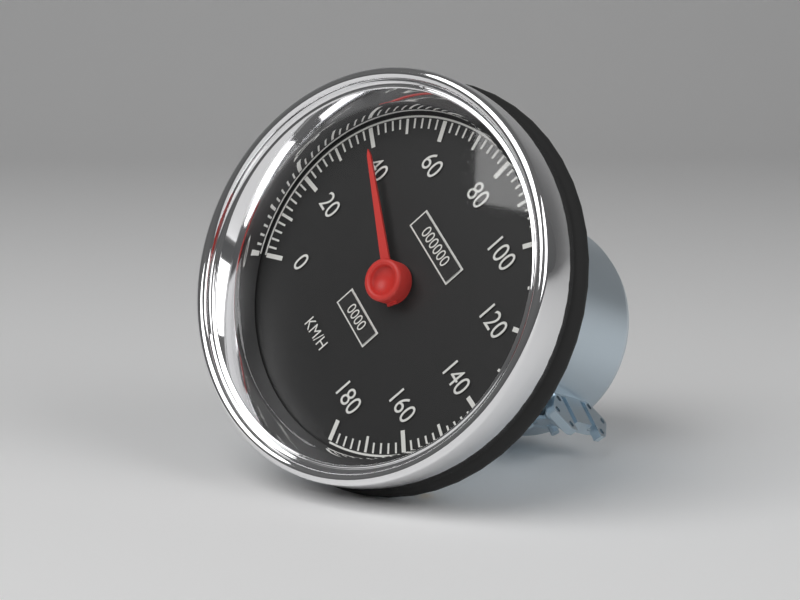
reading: 40 km/h
